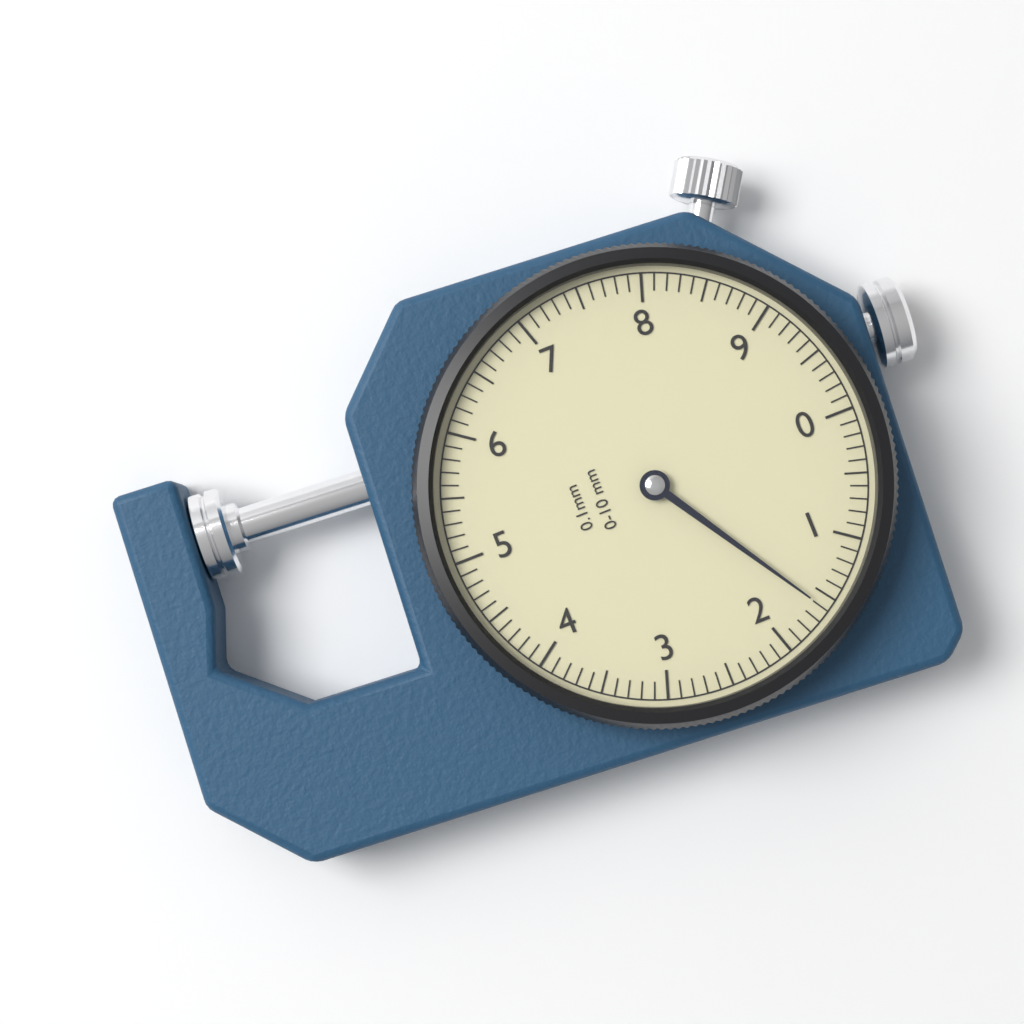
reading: 1.6 mm
